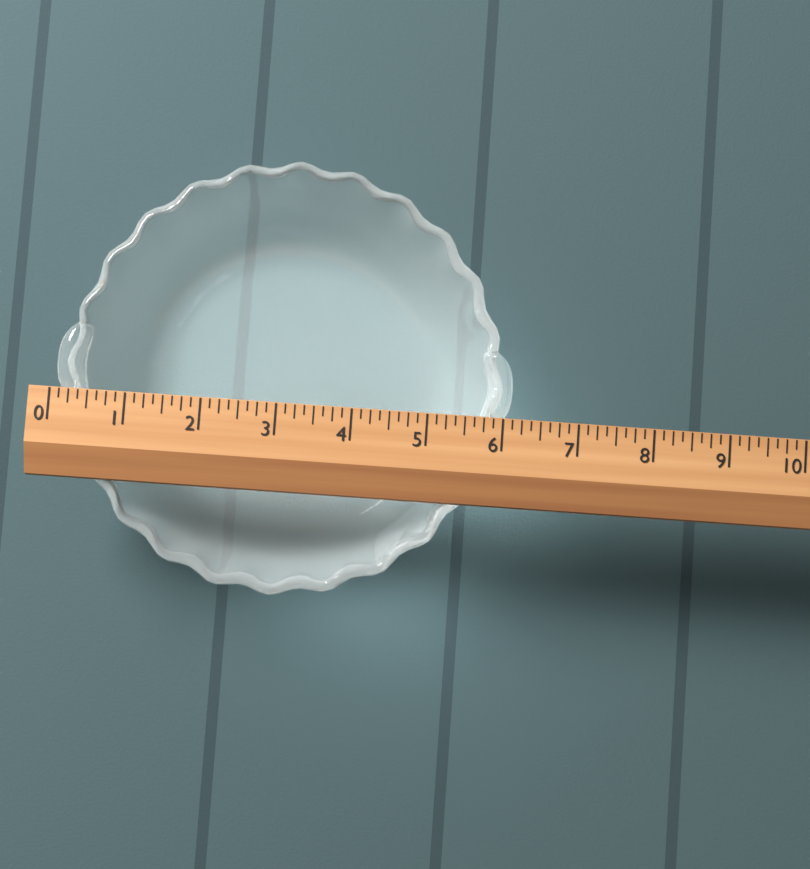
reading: 6.125 (no unit)
